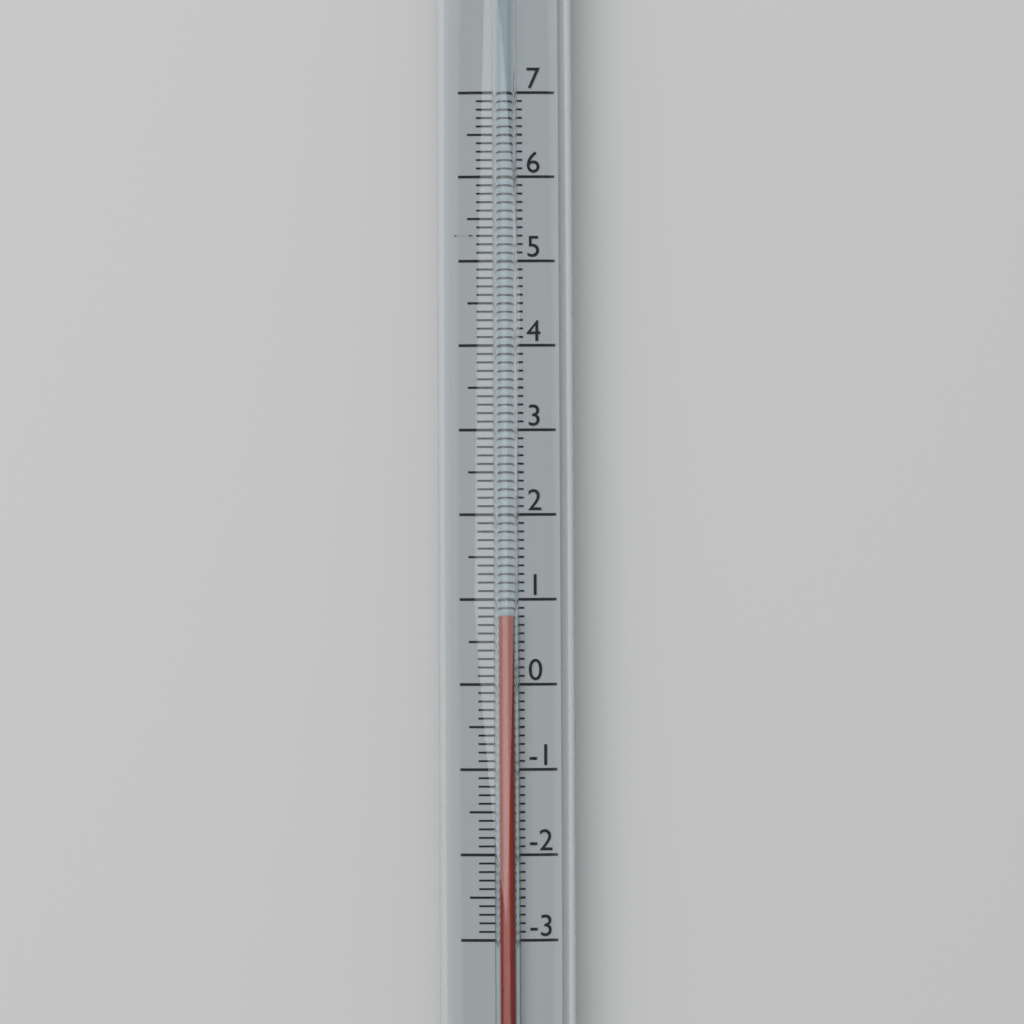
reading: 0.8 (no unit)
